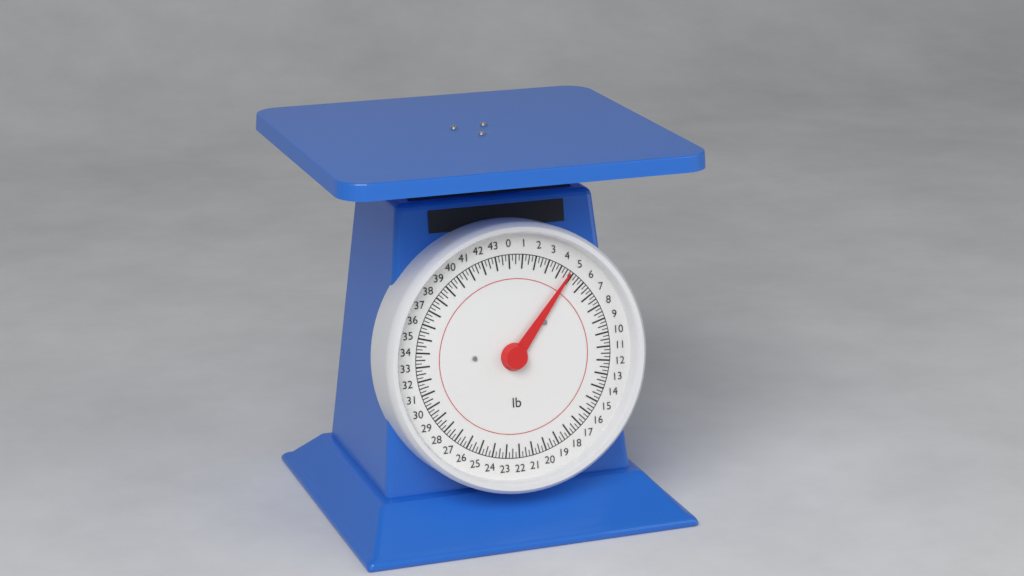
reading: 4.75 lb
